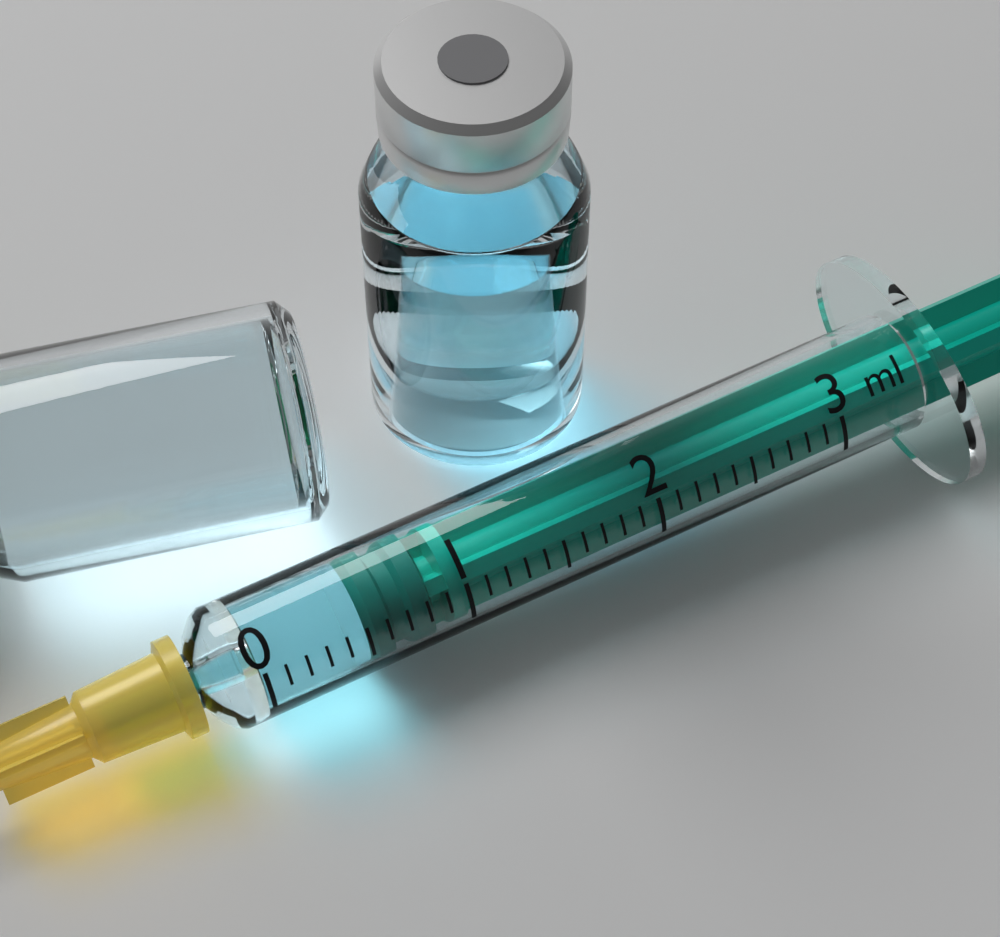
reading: 0.5 ml
